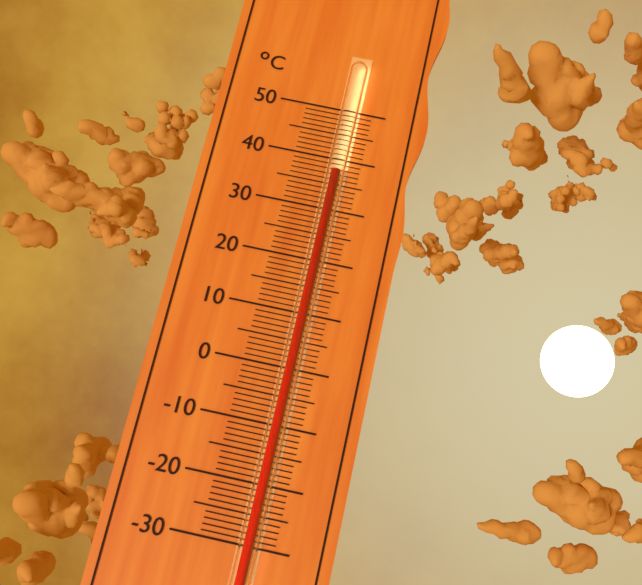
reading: 37 °C
